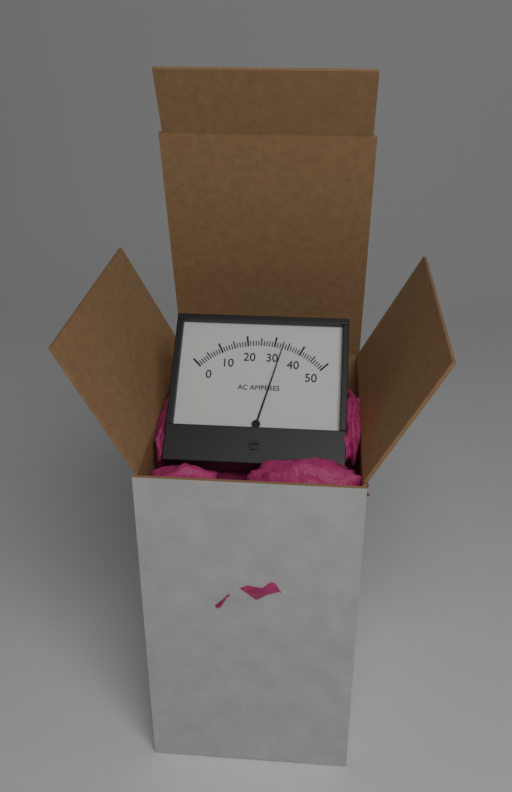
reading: 33 A
